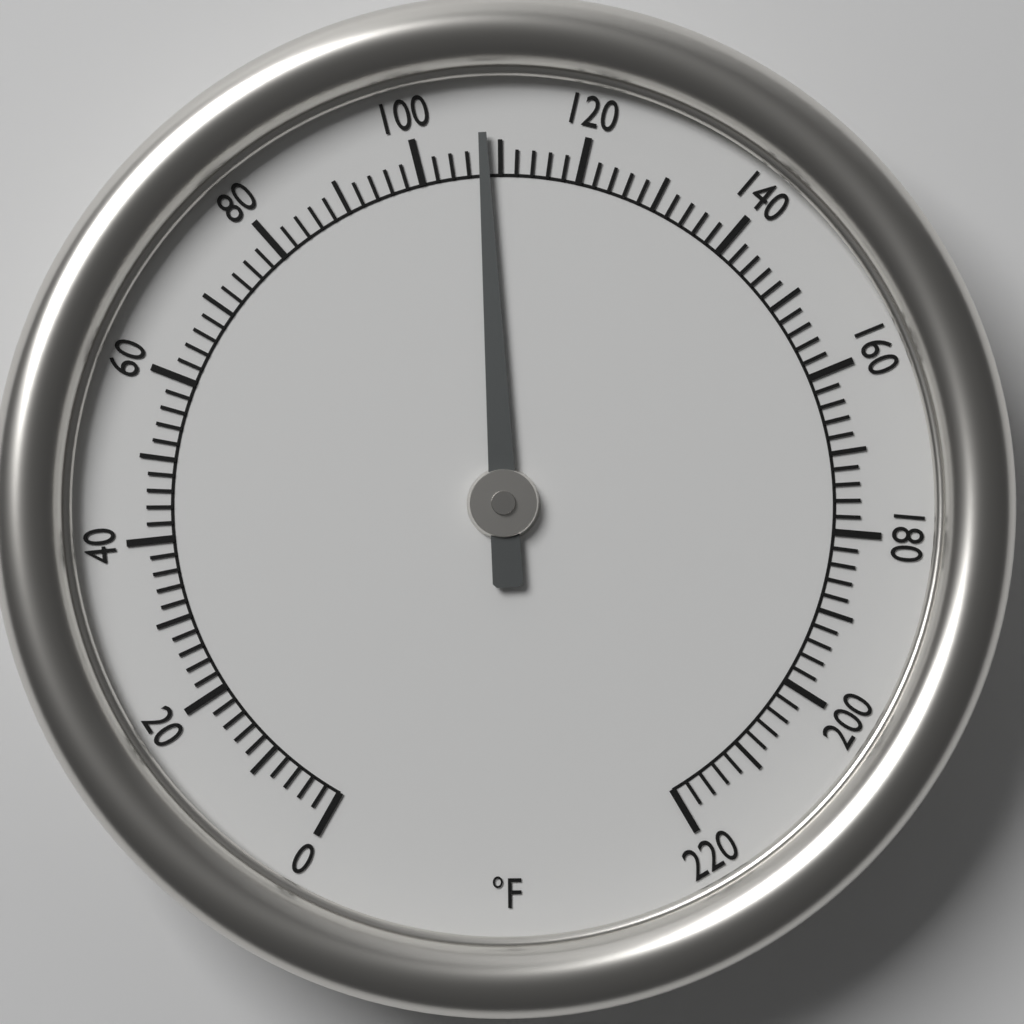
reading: 108 °F
